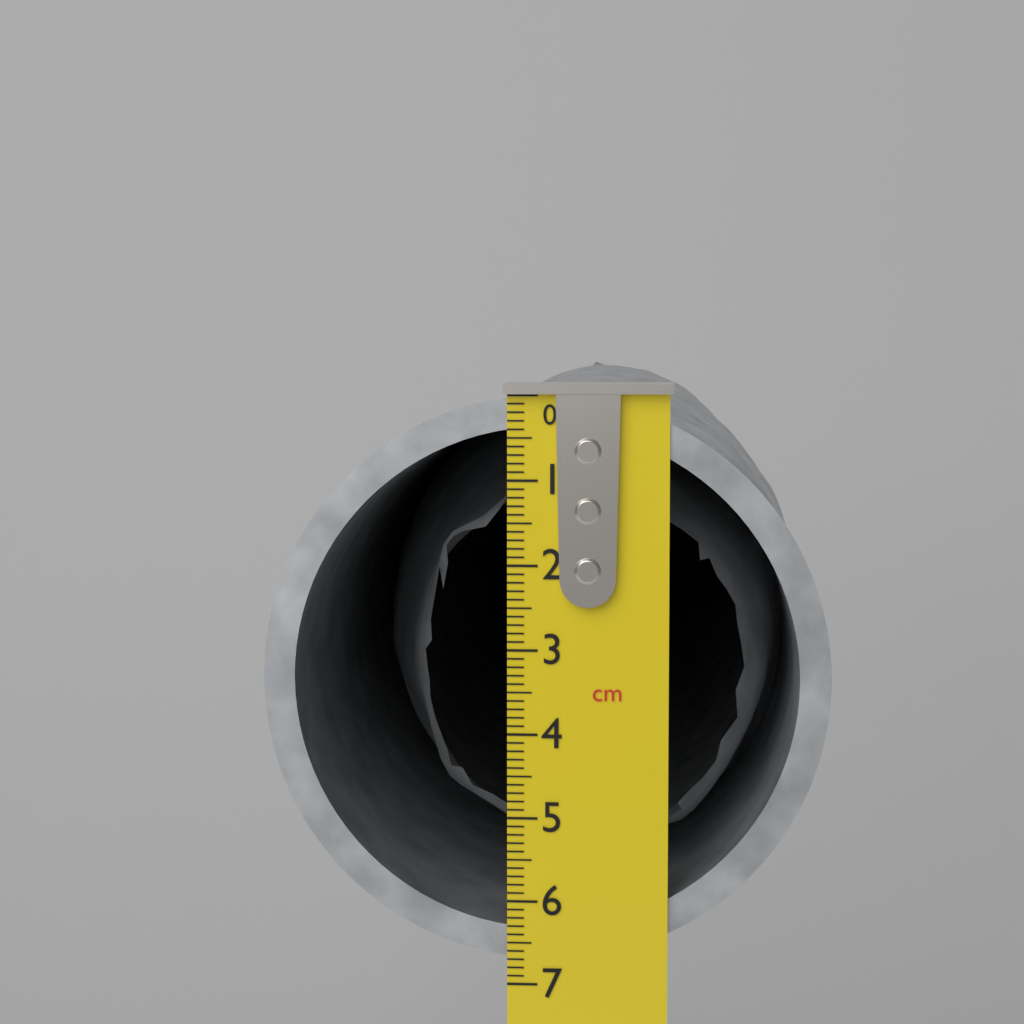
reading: 6.7 cm
